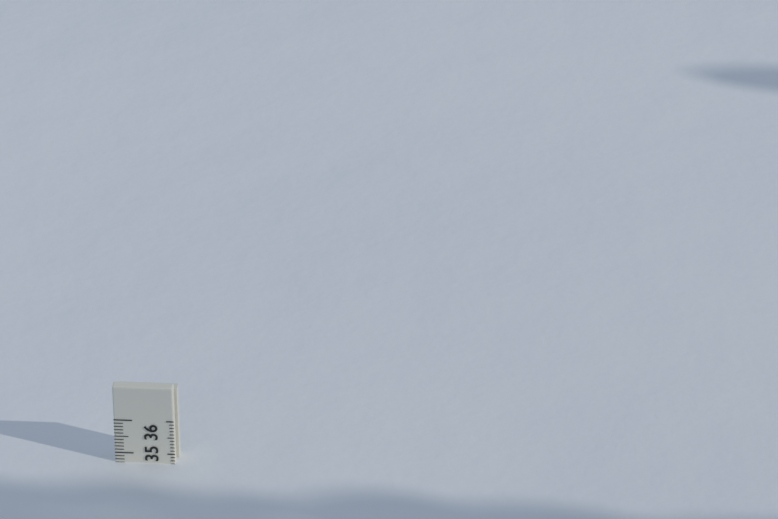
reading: 34.7 (no unit)
